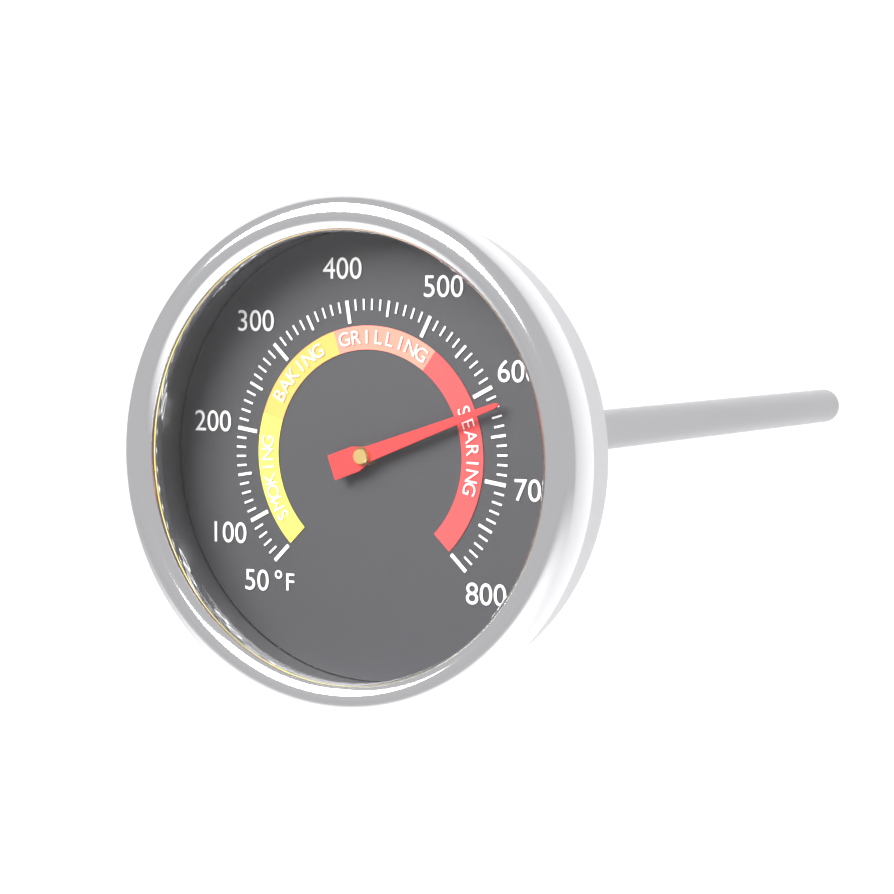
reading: 620 °F
